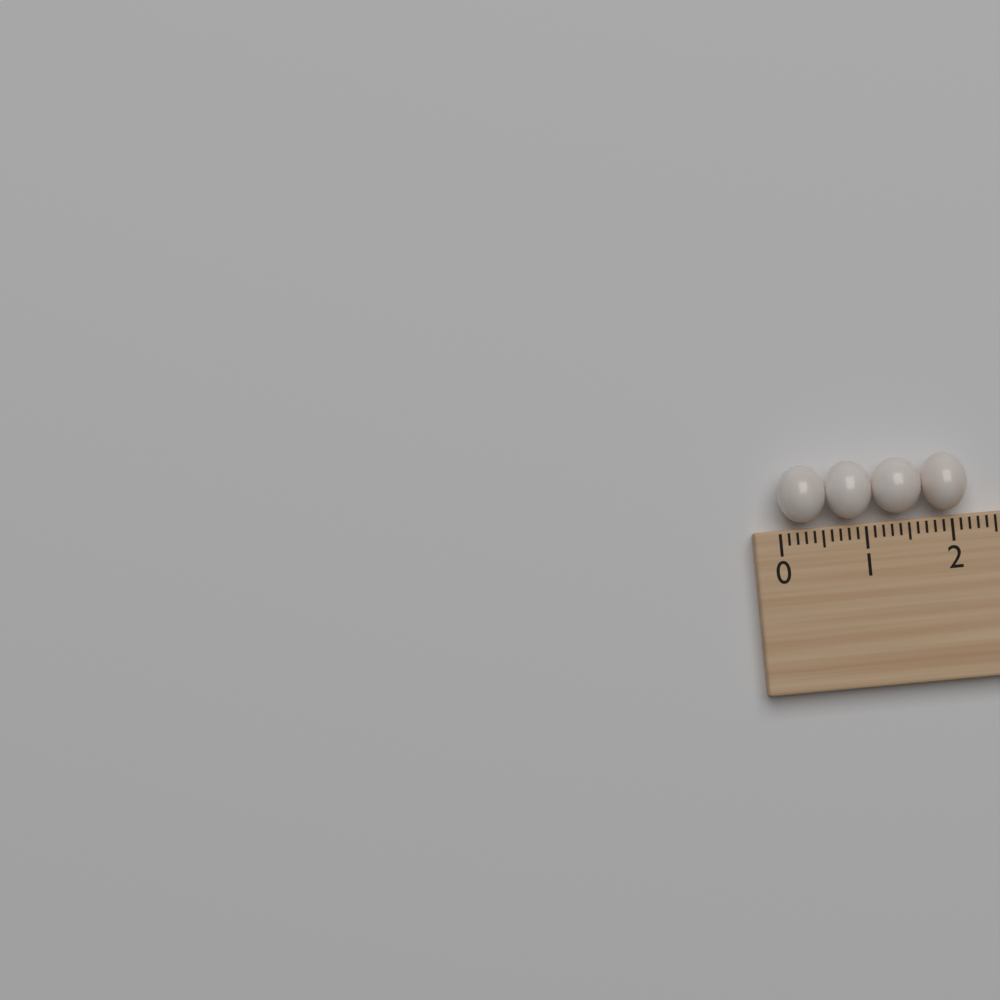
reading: 2.2 (no unit)
